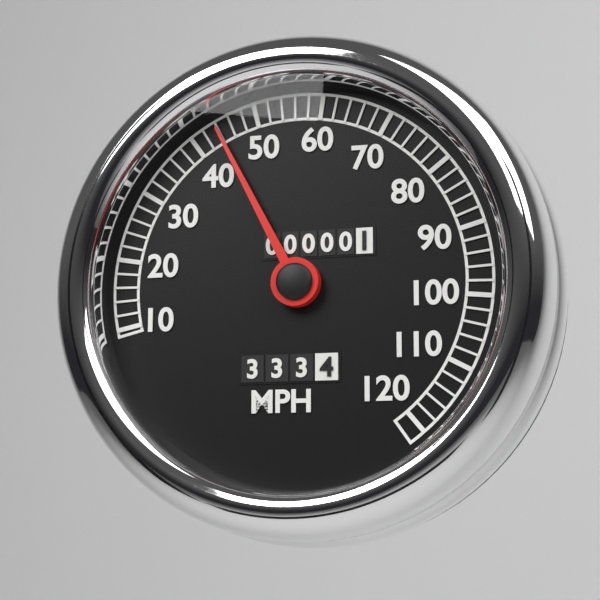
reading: 44 MPH
